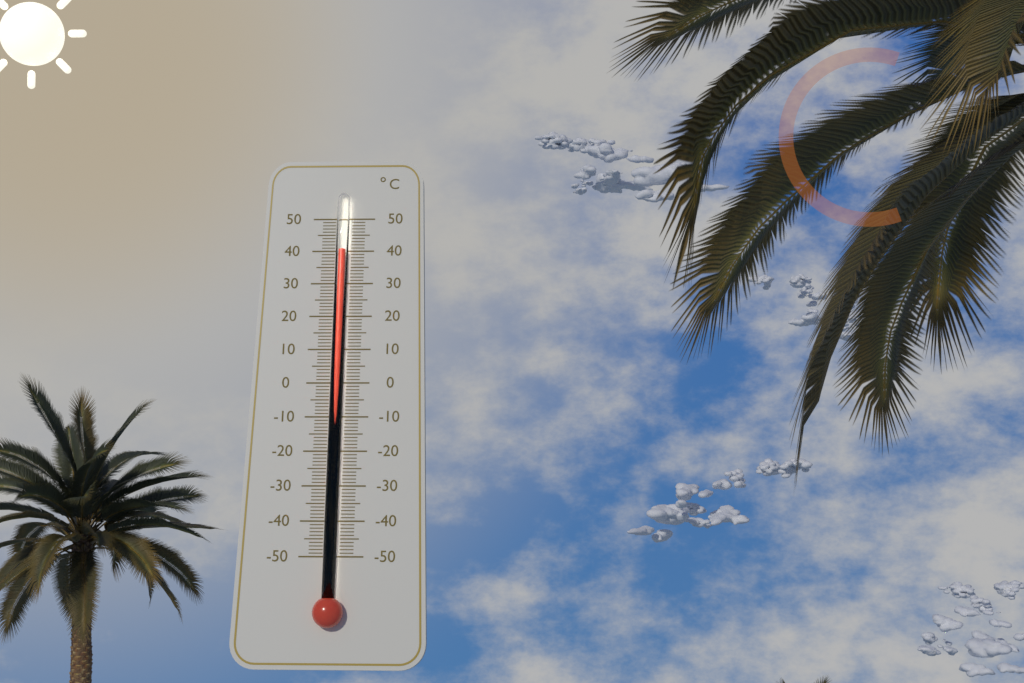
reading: 40 °C
